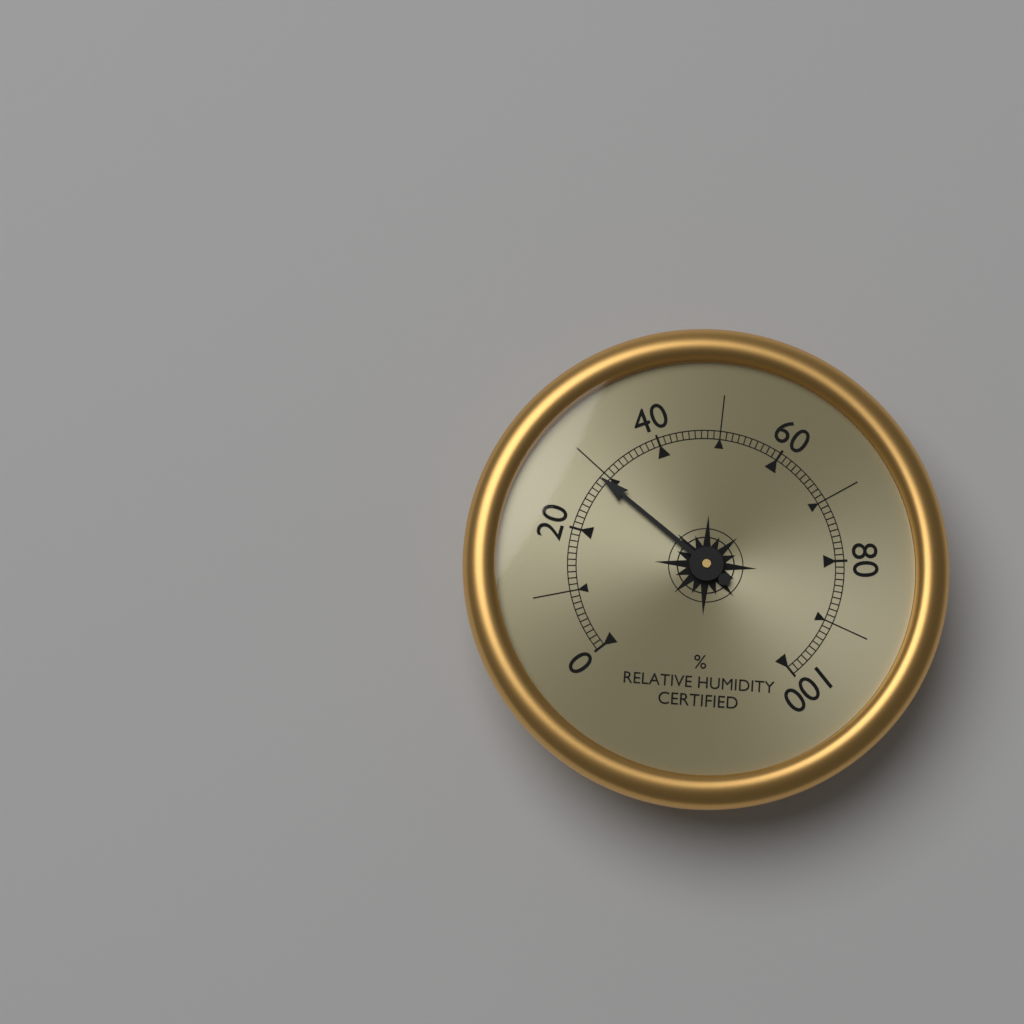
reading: 29 %
